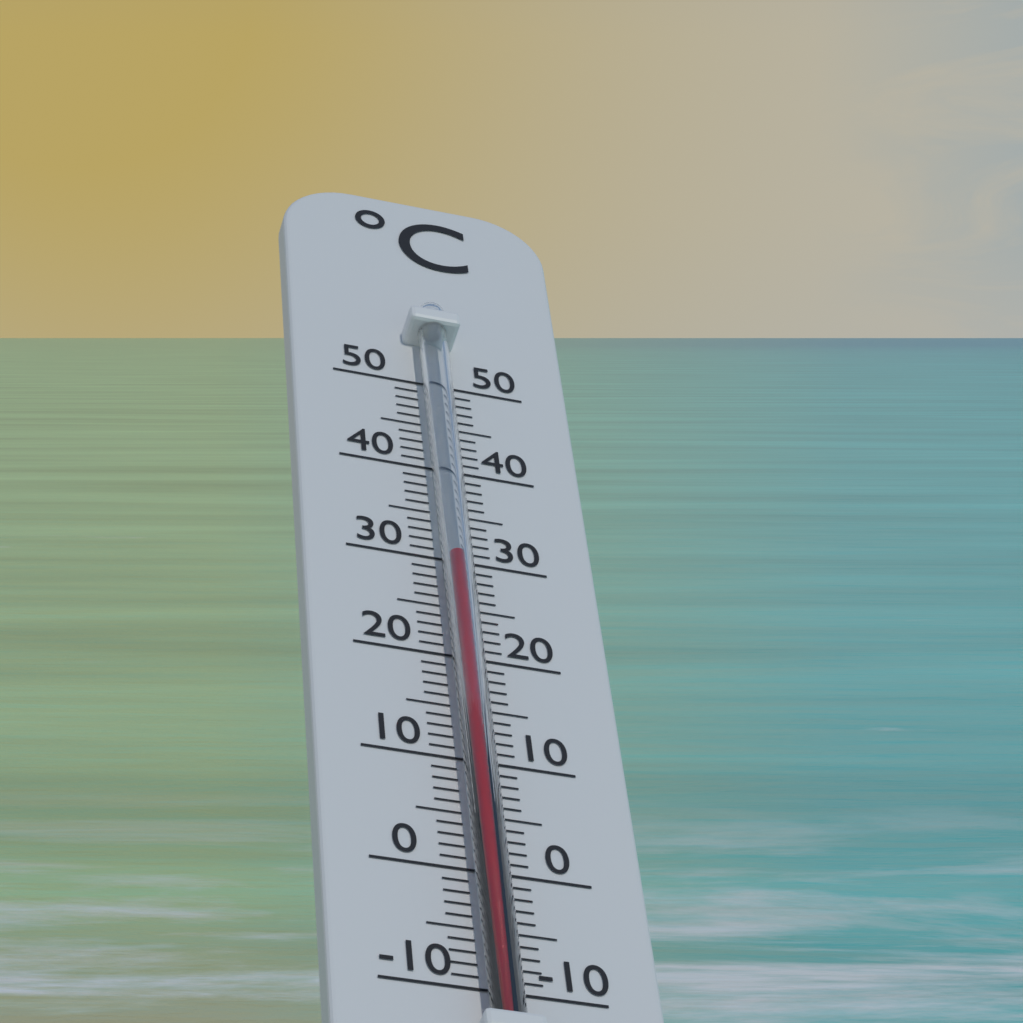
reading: 29 °C
